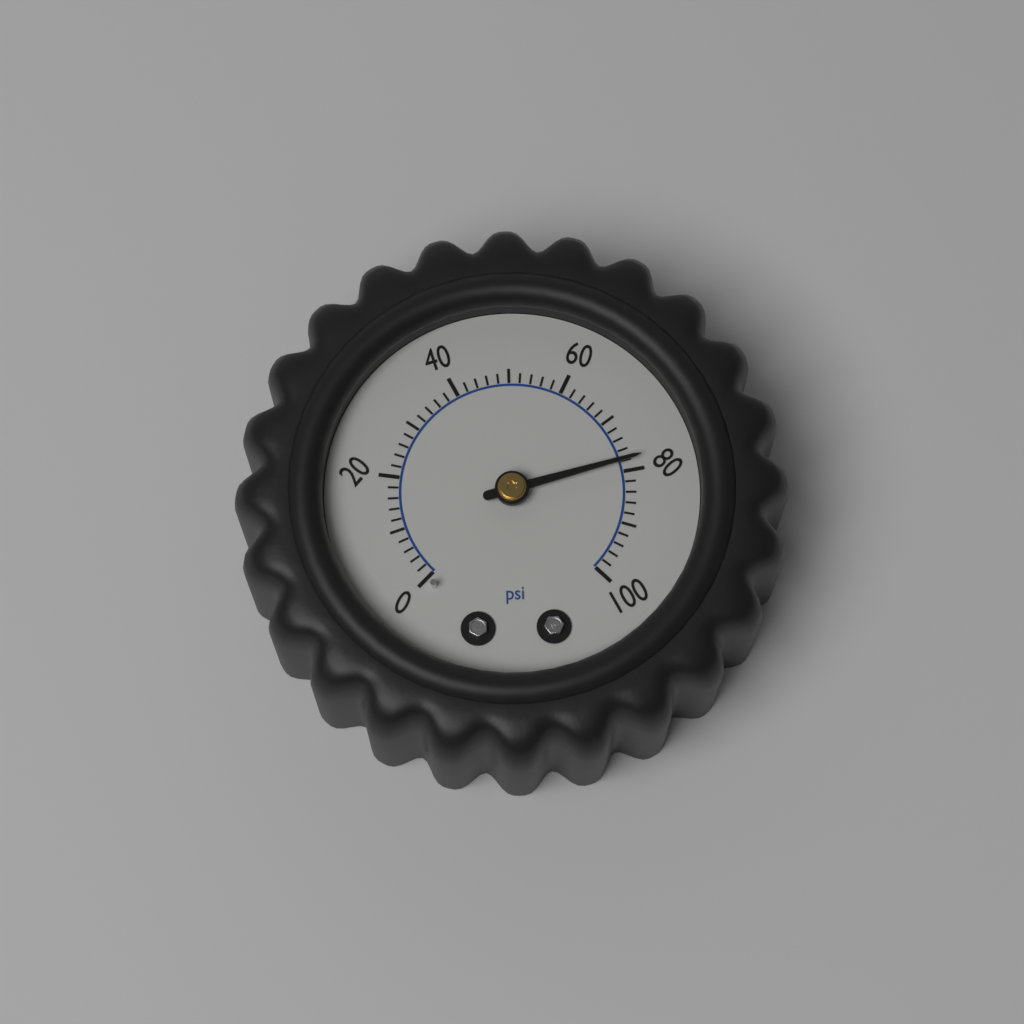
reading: 78 psi
